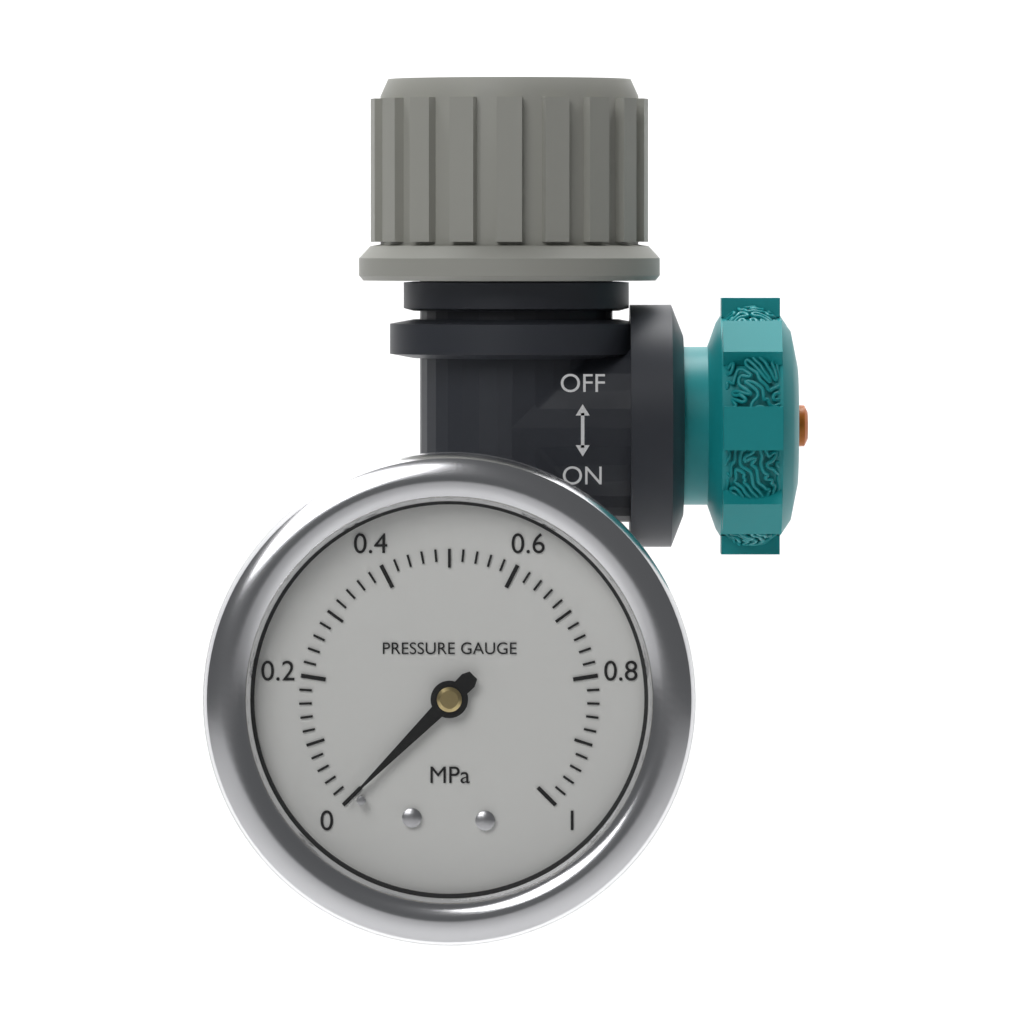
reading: 0.00 MPa
